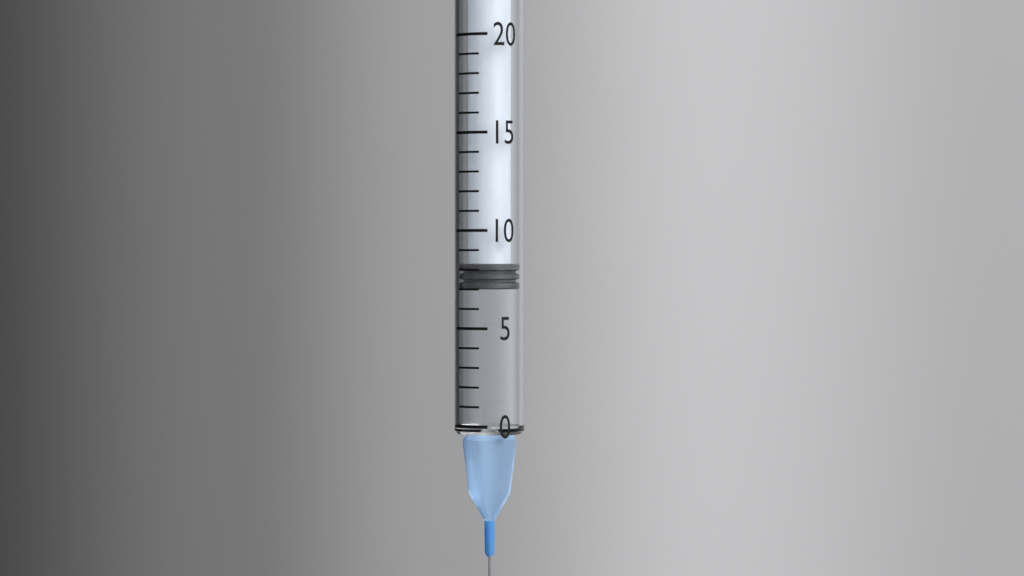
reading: 7 (no unit)
